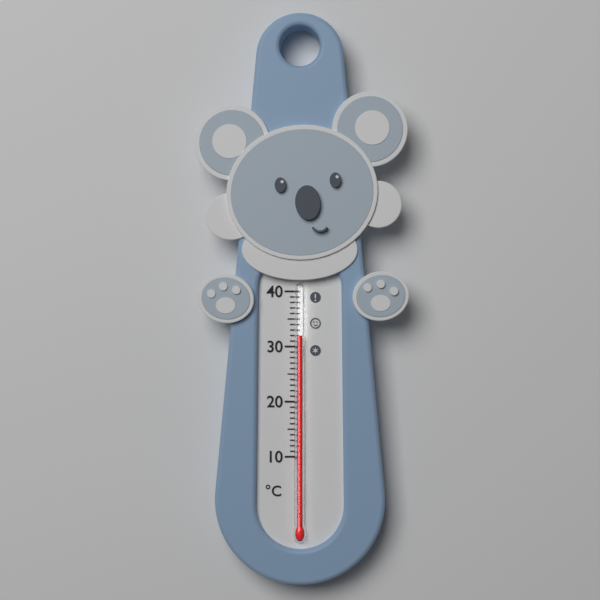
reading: 32 °C
